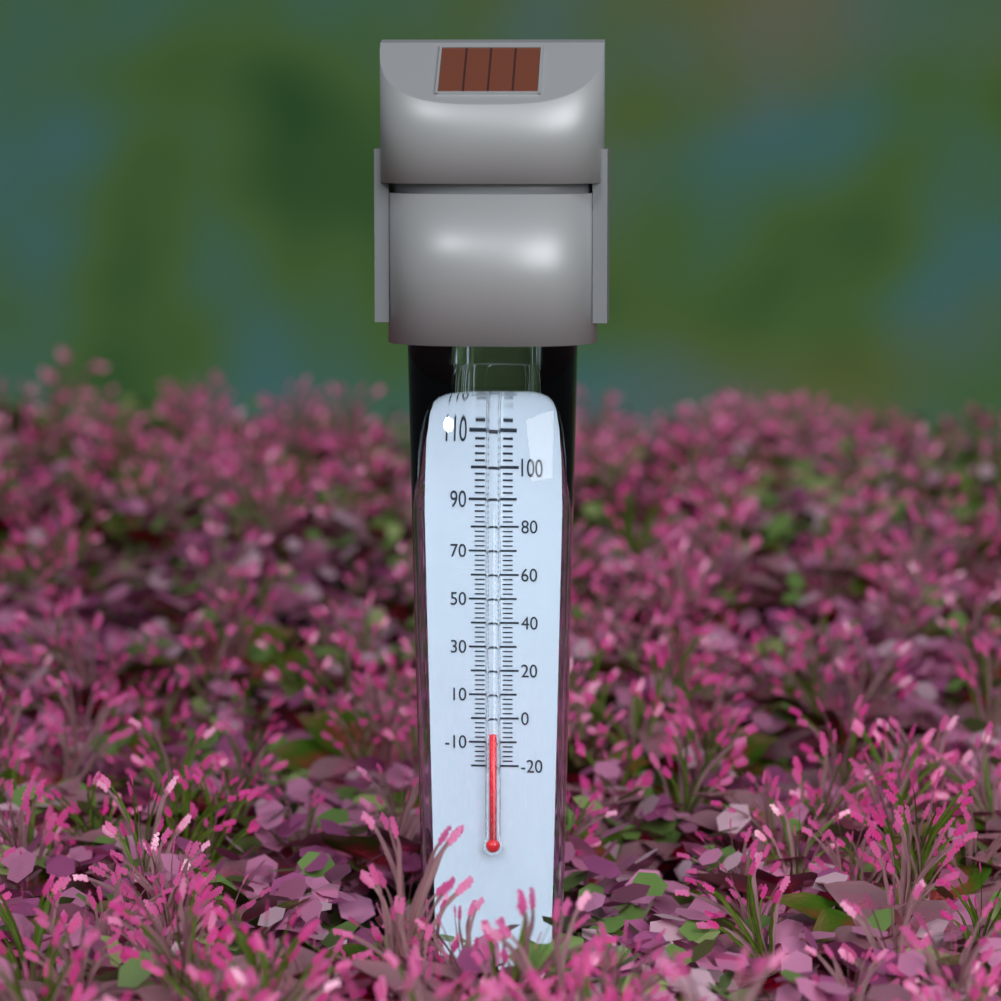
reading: -6 °F
